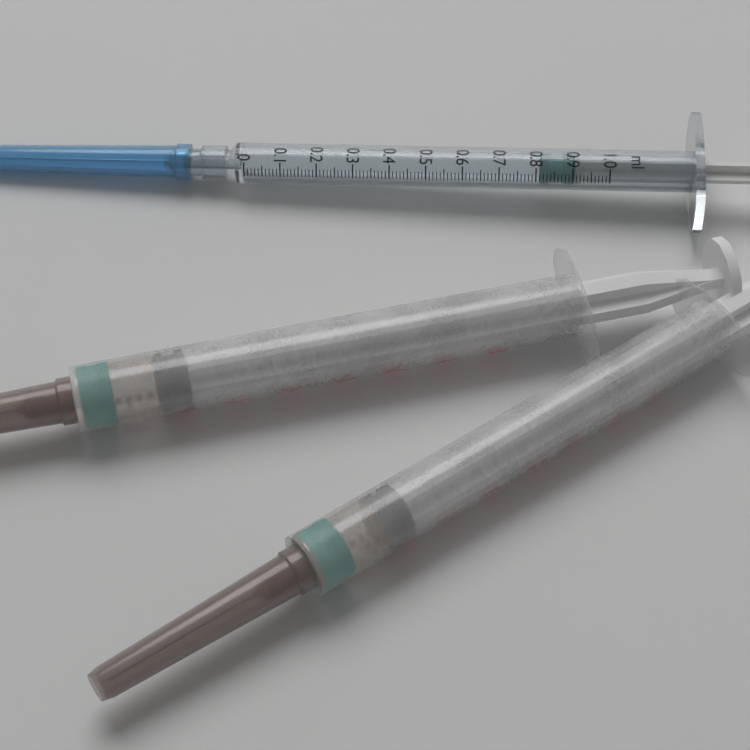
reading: 0.81 ml
